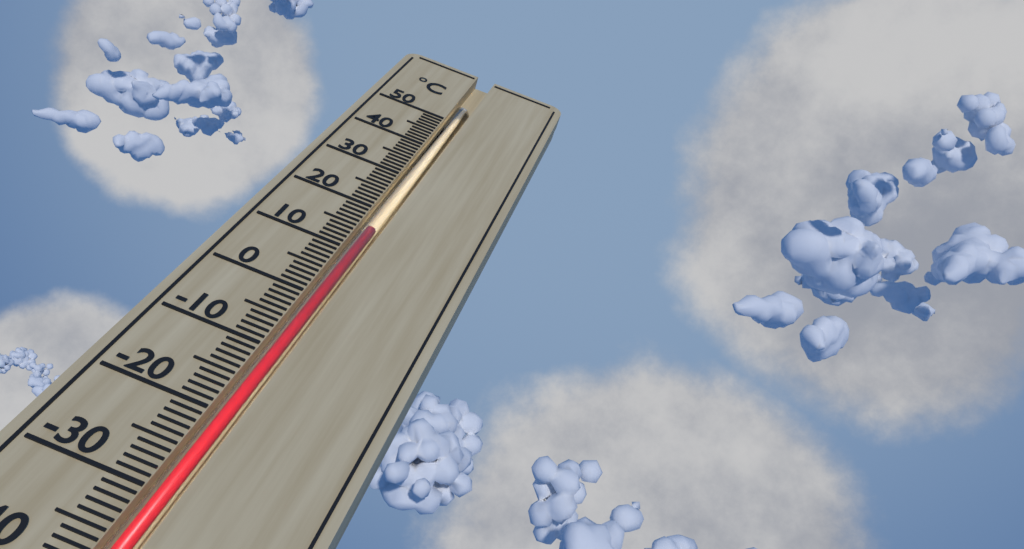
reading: 16 °C
